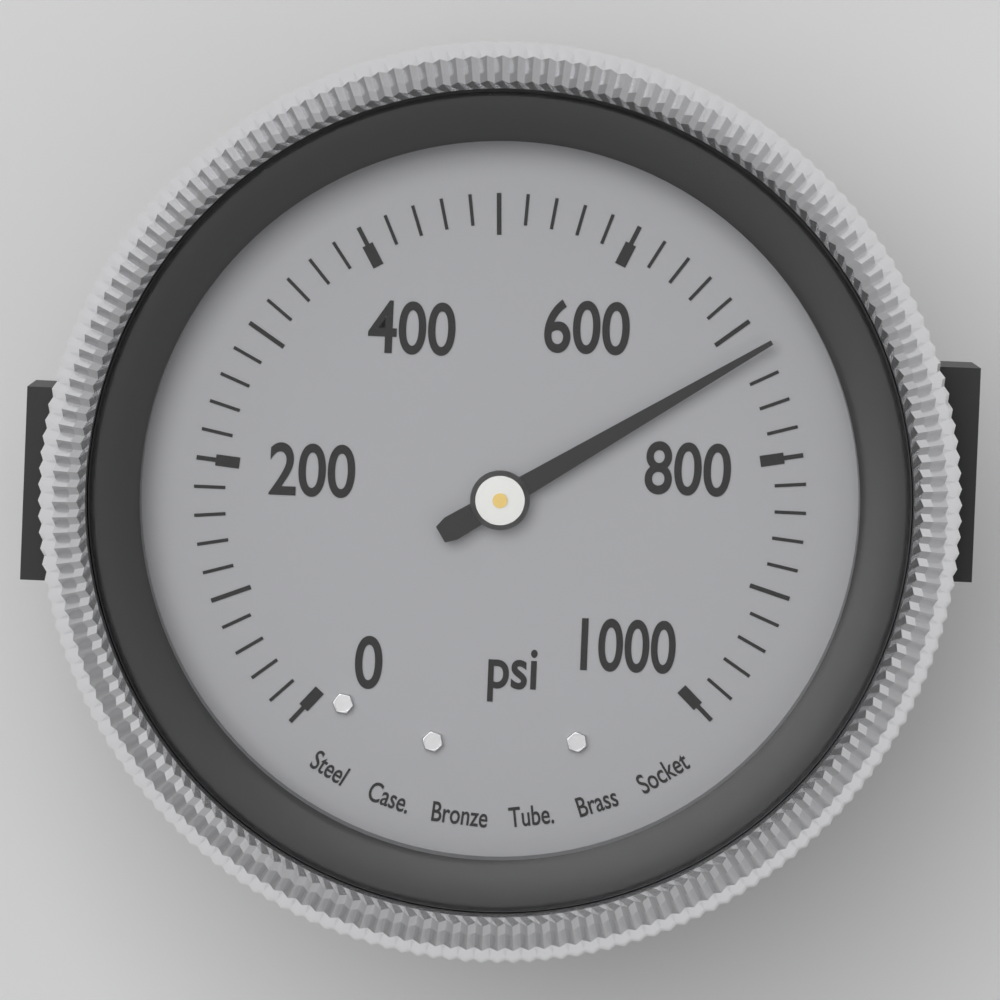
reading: 720 psi
